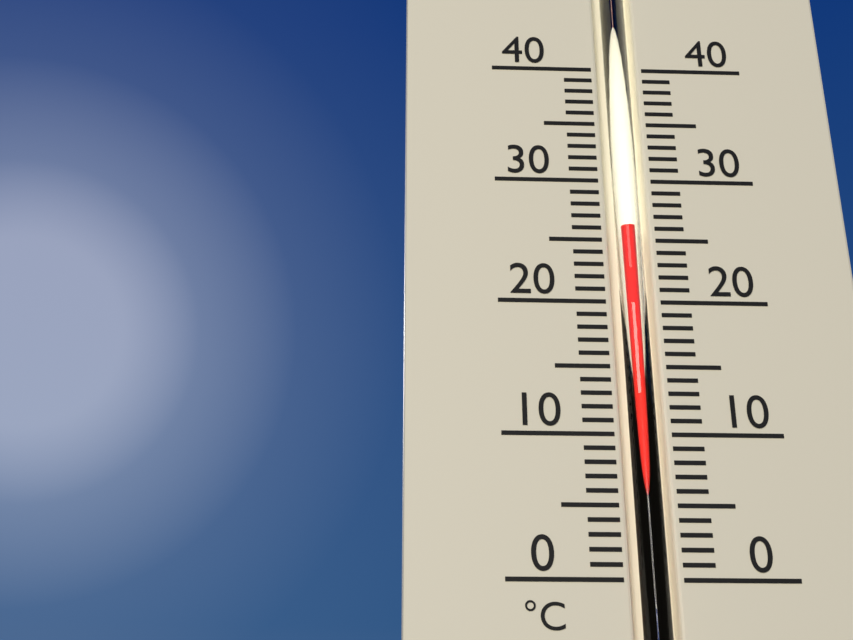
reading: 26 °C
